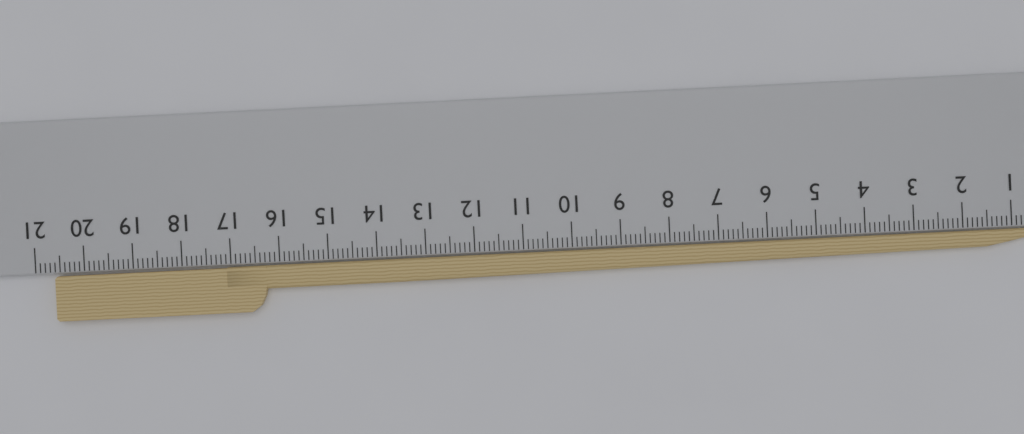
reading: 20.6 cm
